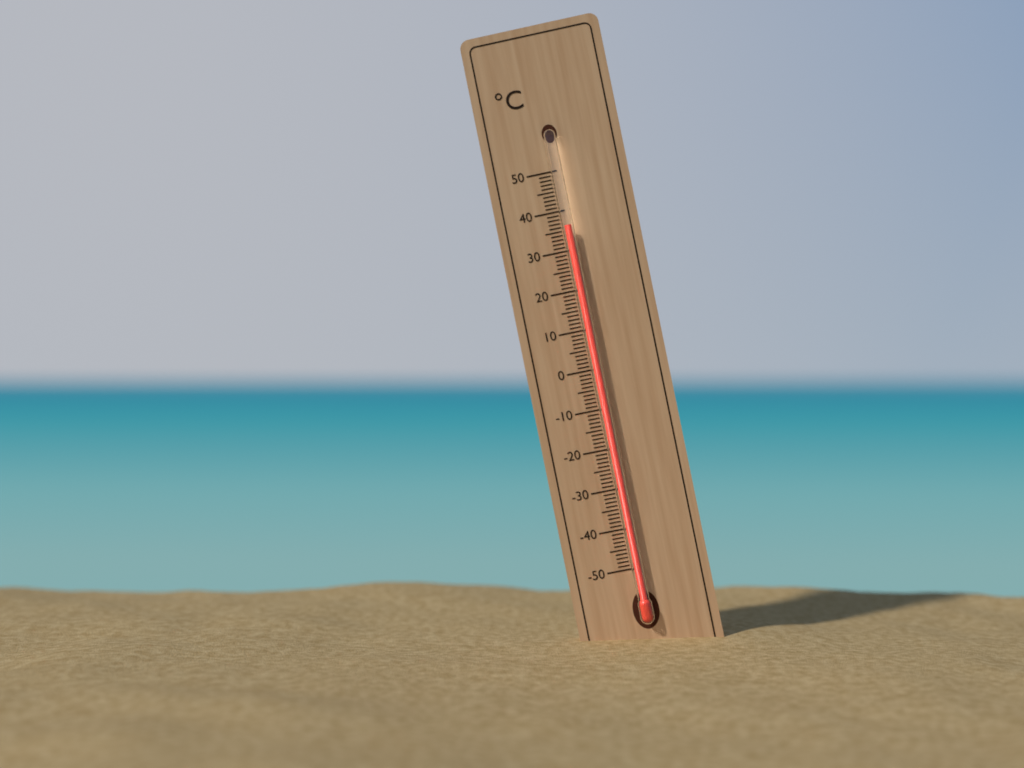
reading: 36 °C
